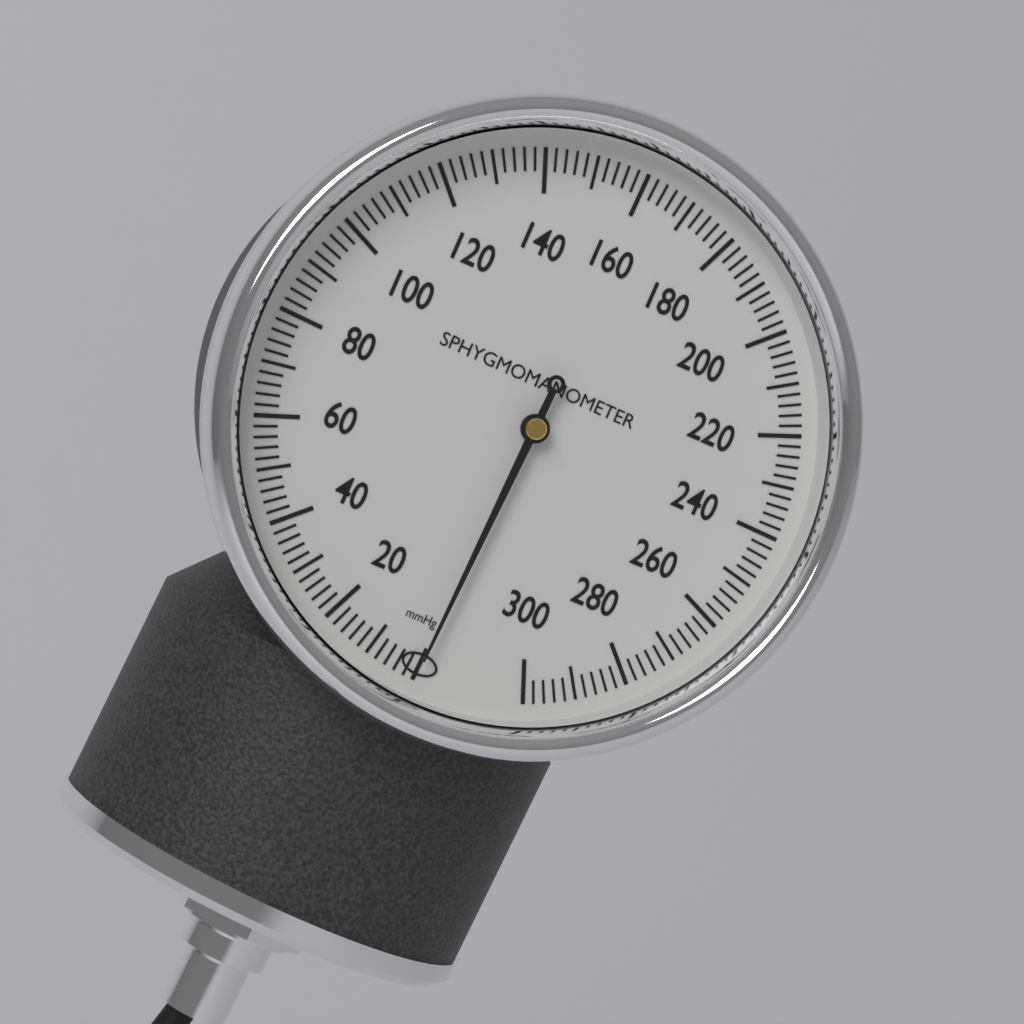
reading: 0 mmHg
